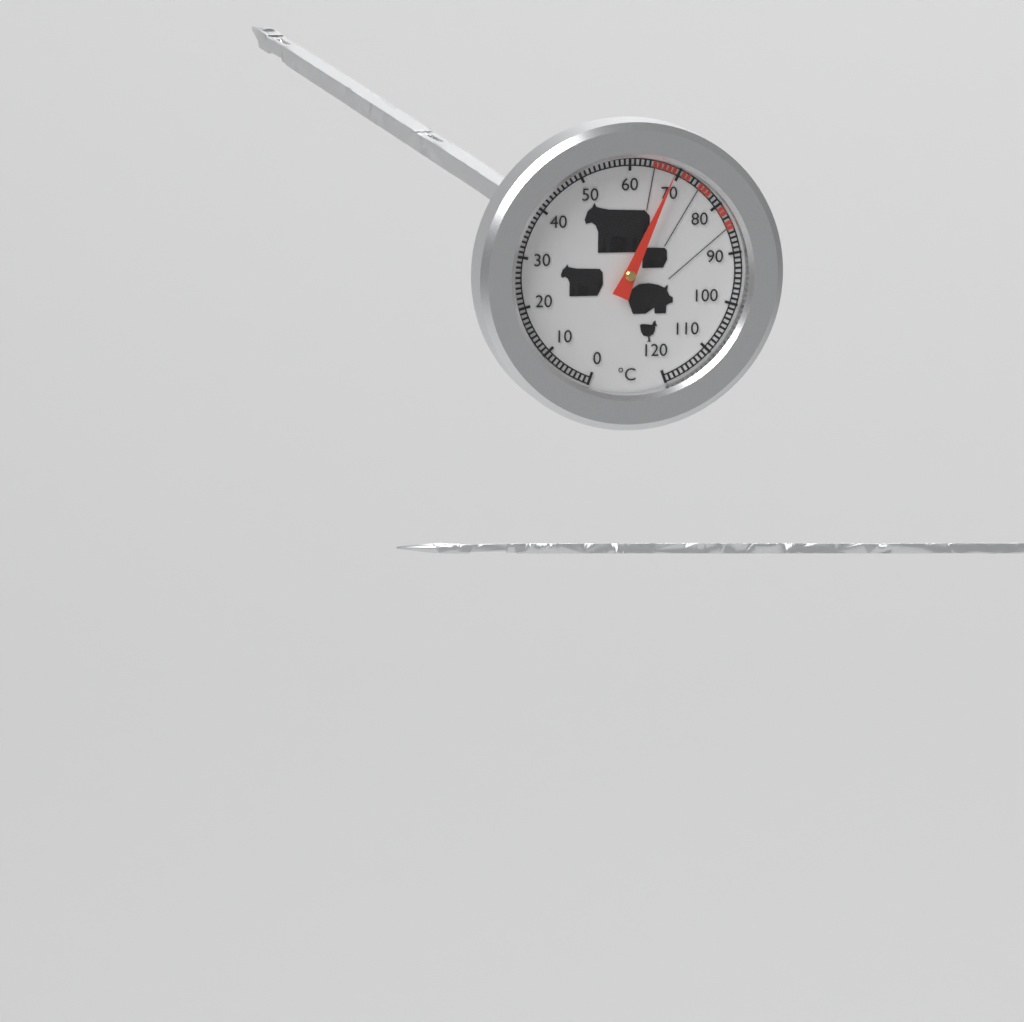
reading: 69 °C
